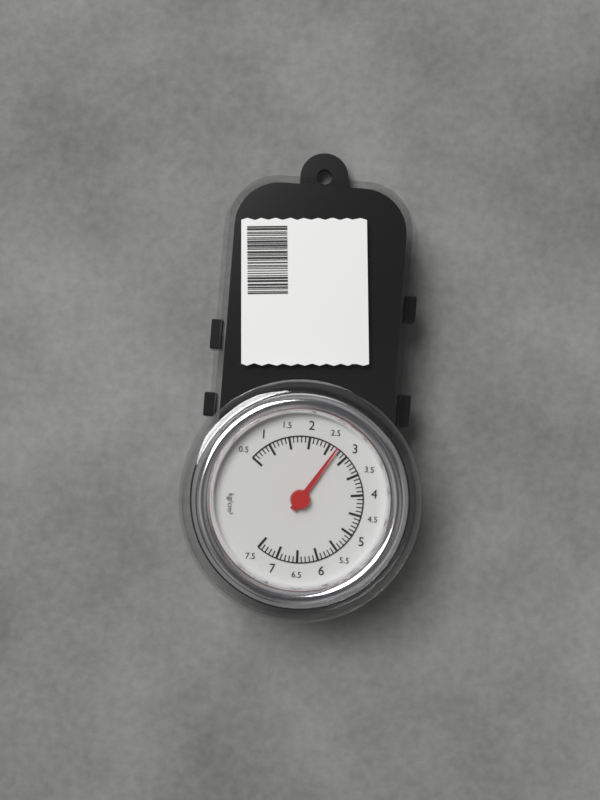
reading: 2.7 kg/cm²
